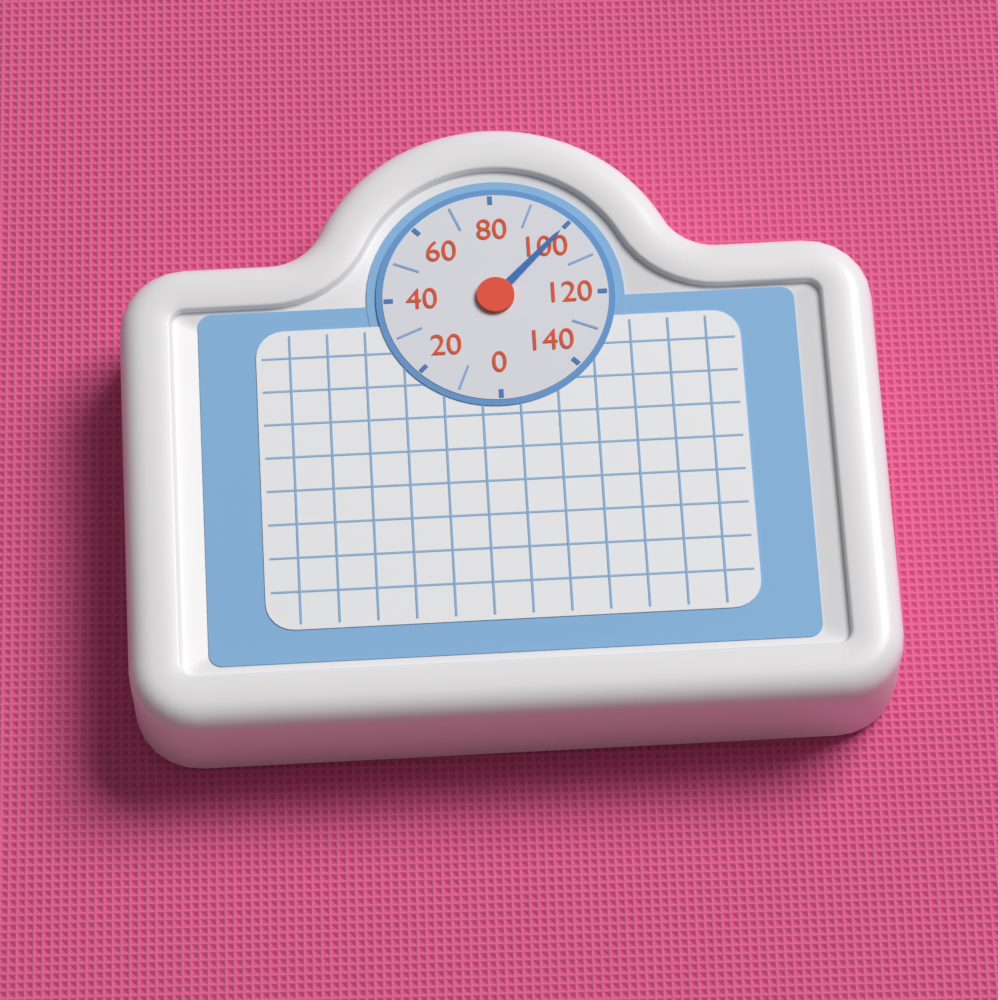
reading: 100 (no unit)
